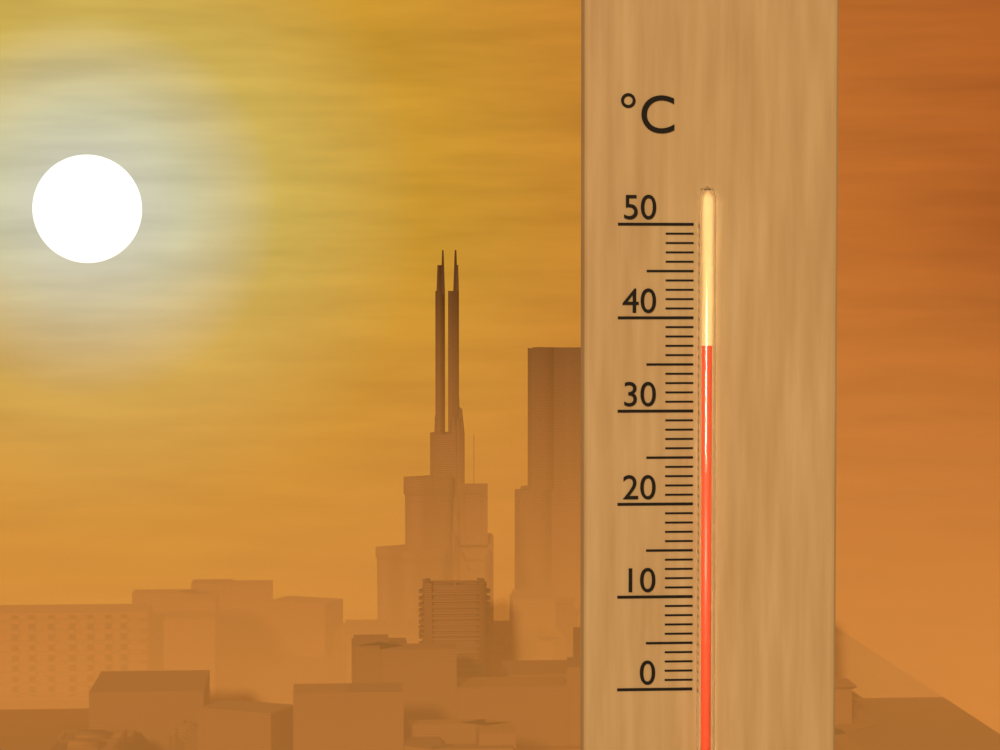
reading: 37 °C
